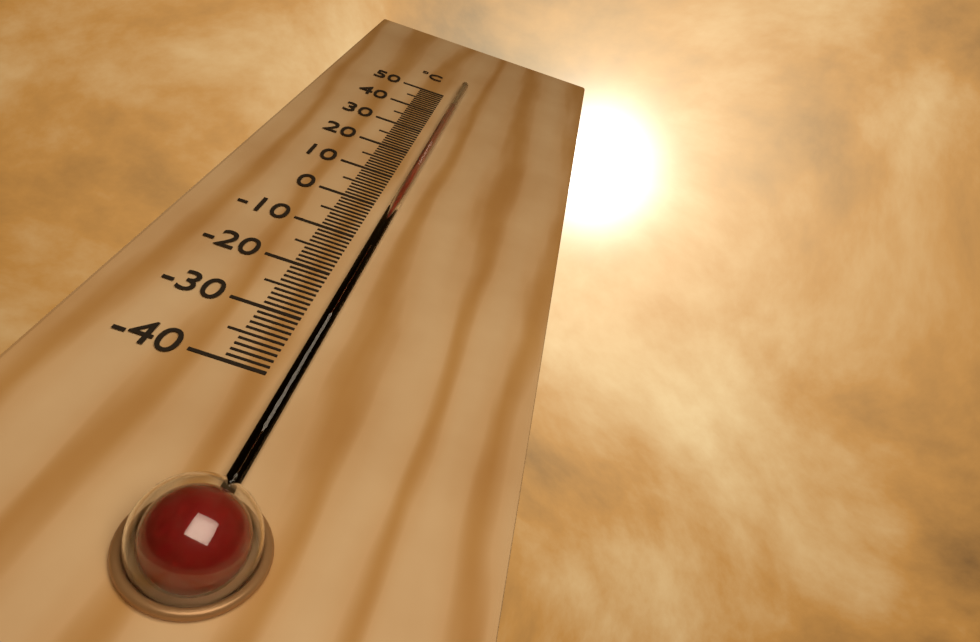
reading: 44 °C
